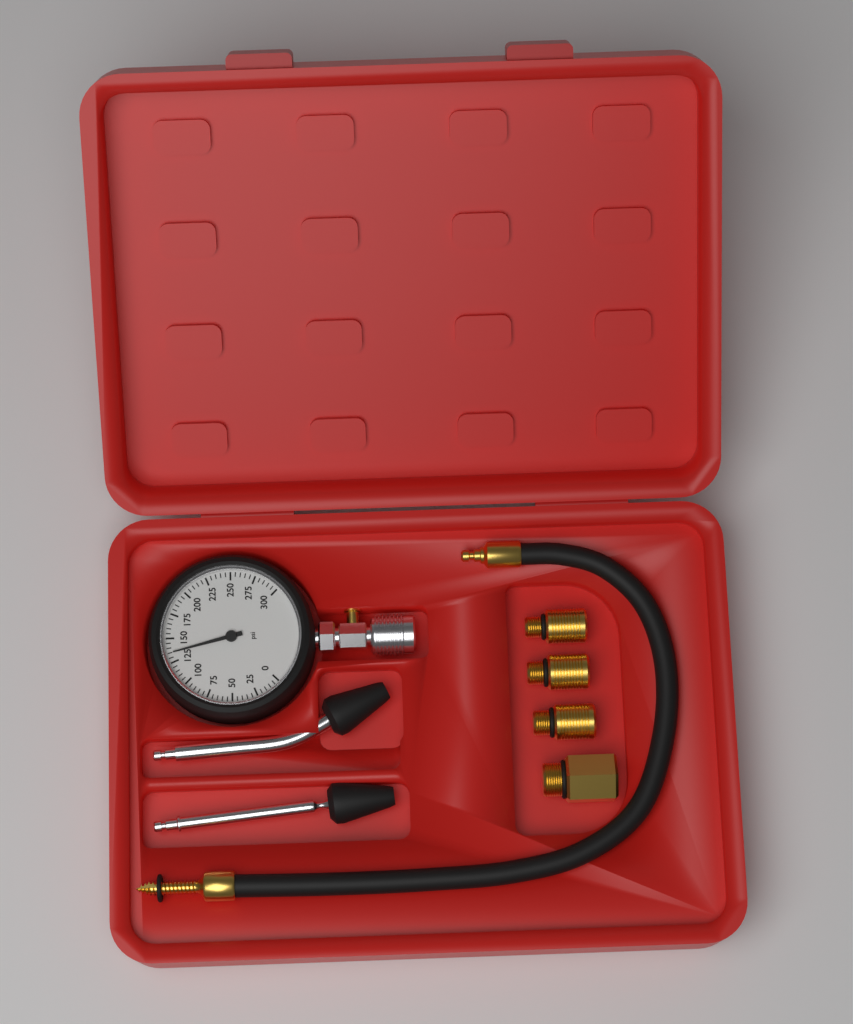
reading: 135 psi
